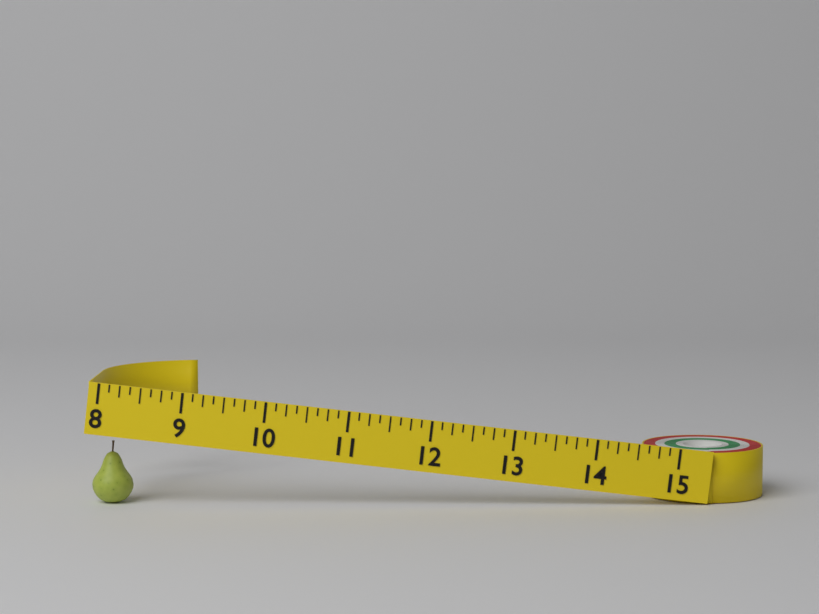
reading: 8.500 (no unit)
